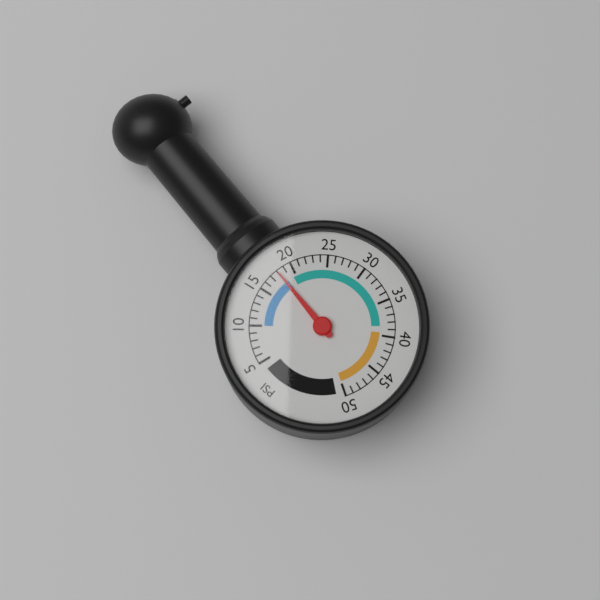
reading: 18 psi
